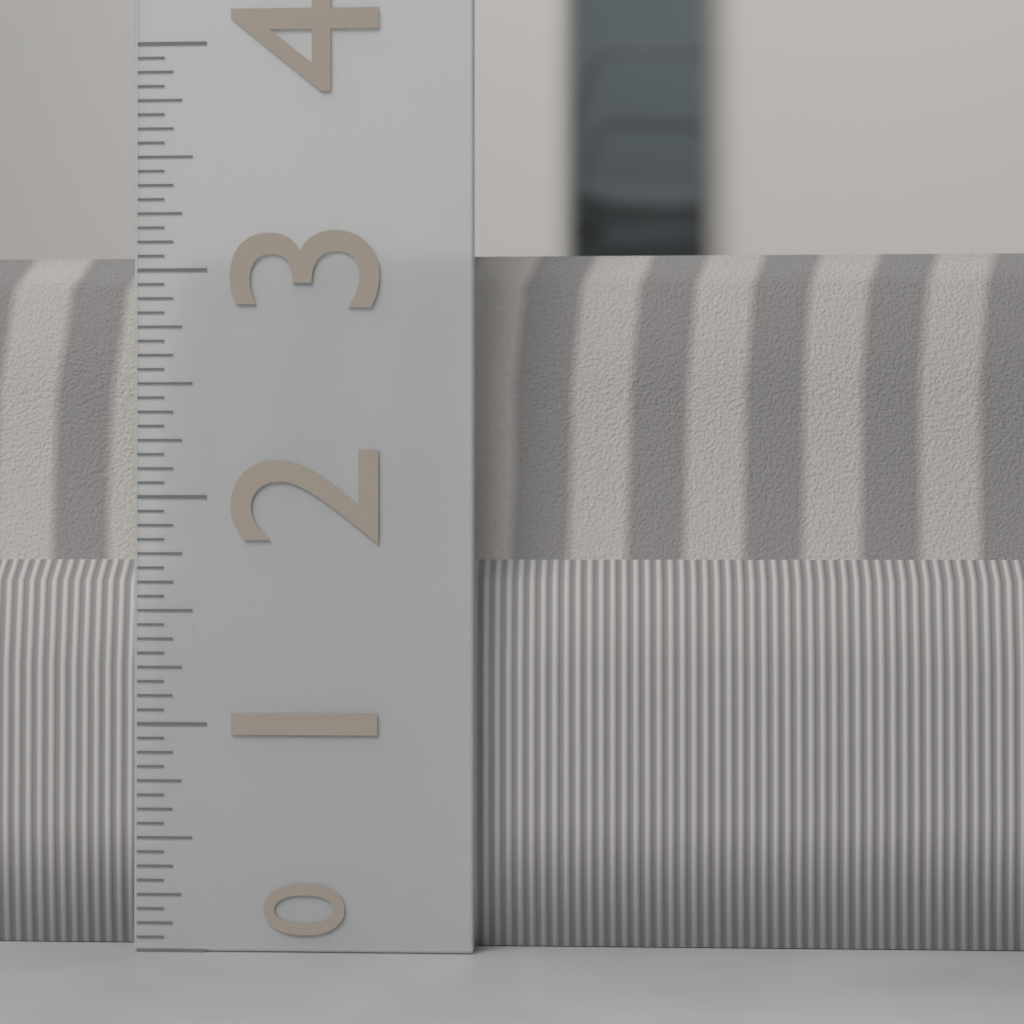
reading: 3.1250 (no unit)
